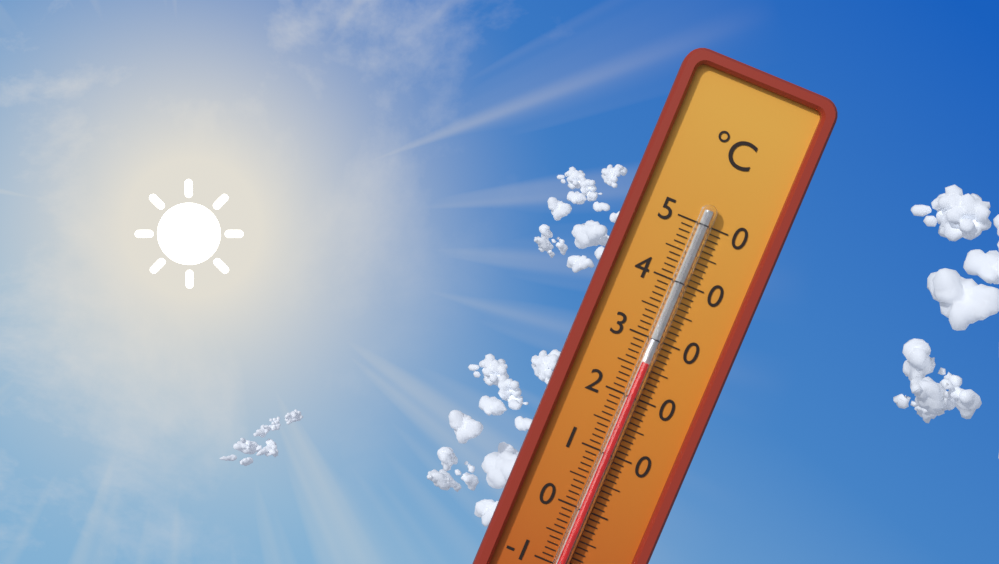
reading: 26 °C
